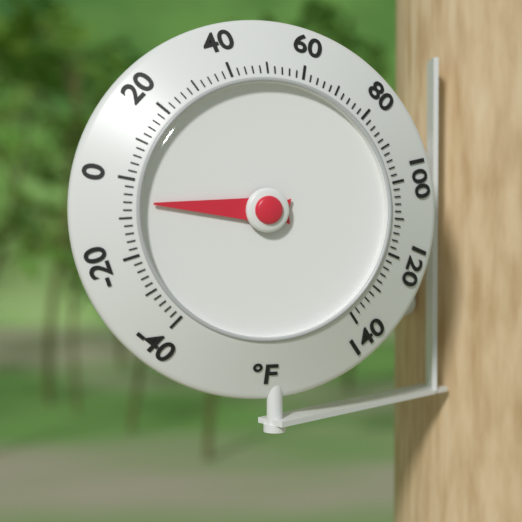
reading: -6 °F
